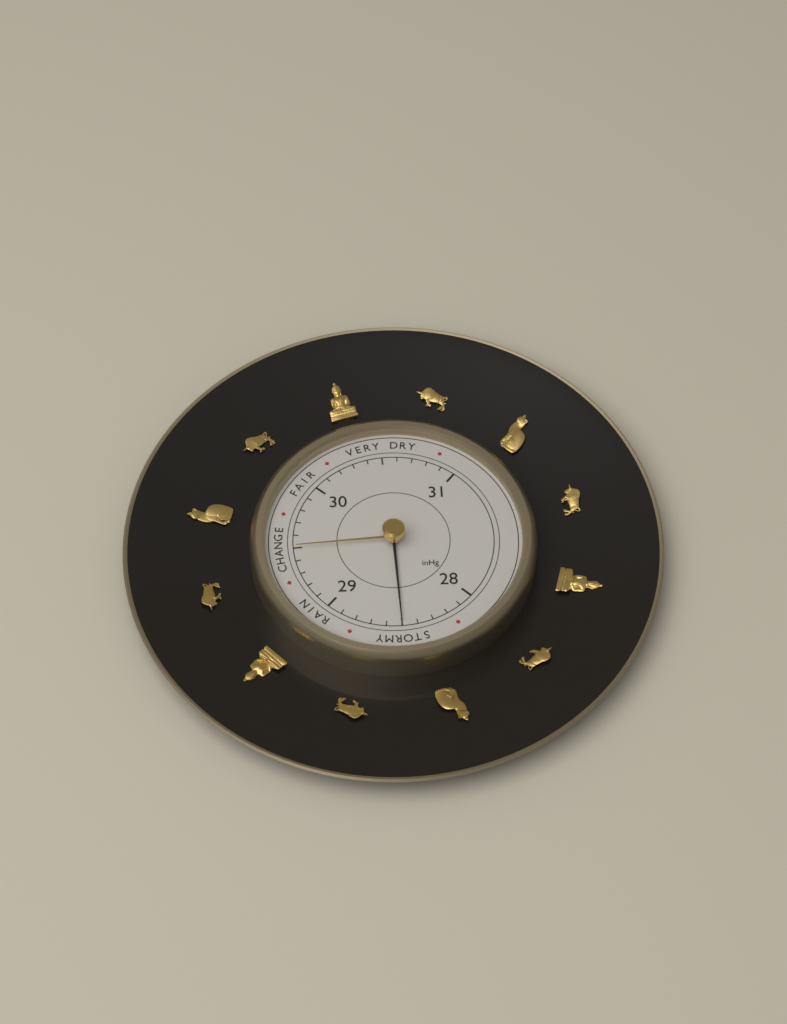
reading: 28.5 inHg
